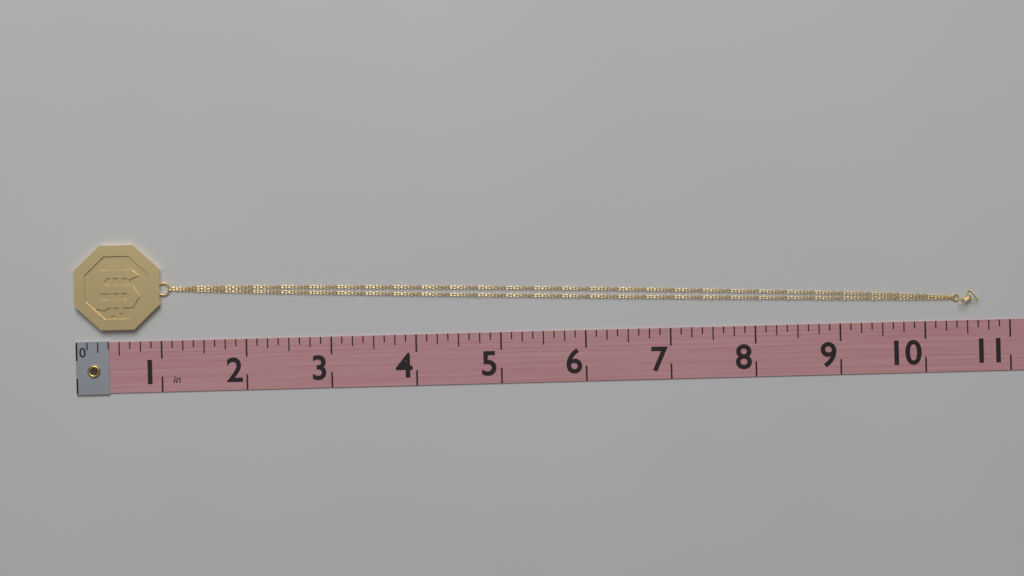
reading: 10.625 in
